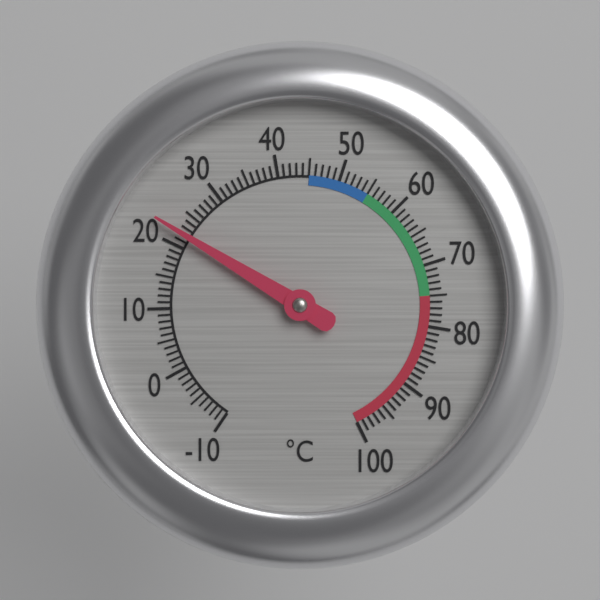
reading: 22 °C
